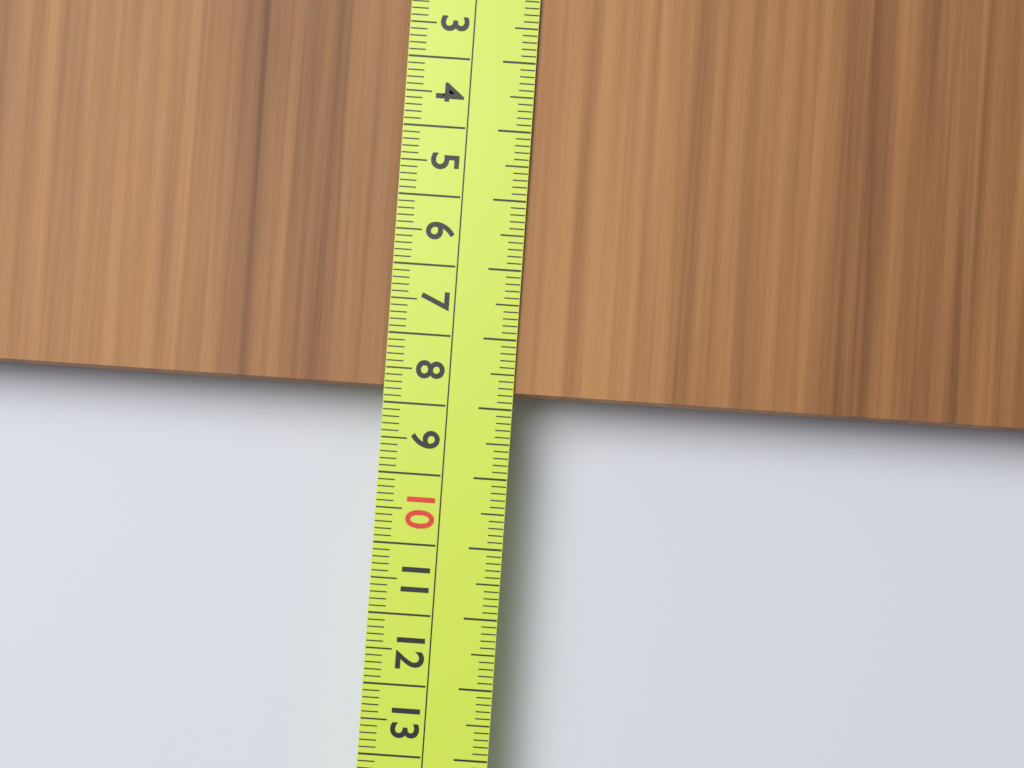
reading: 7.8 cm
